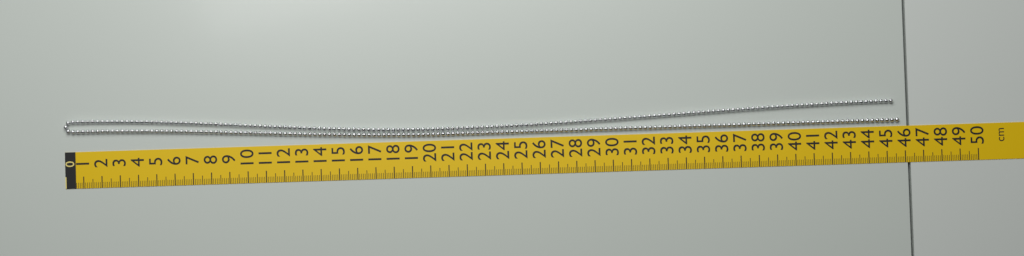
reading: 45.7 cm
